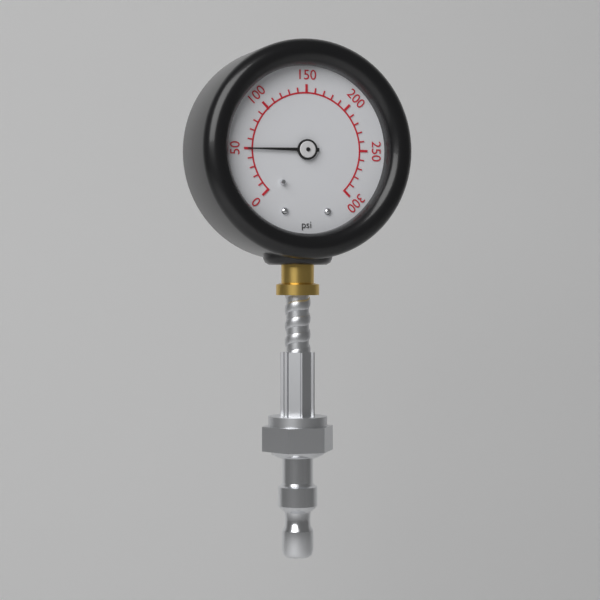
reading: 50 psi
